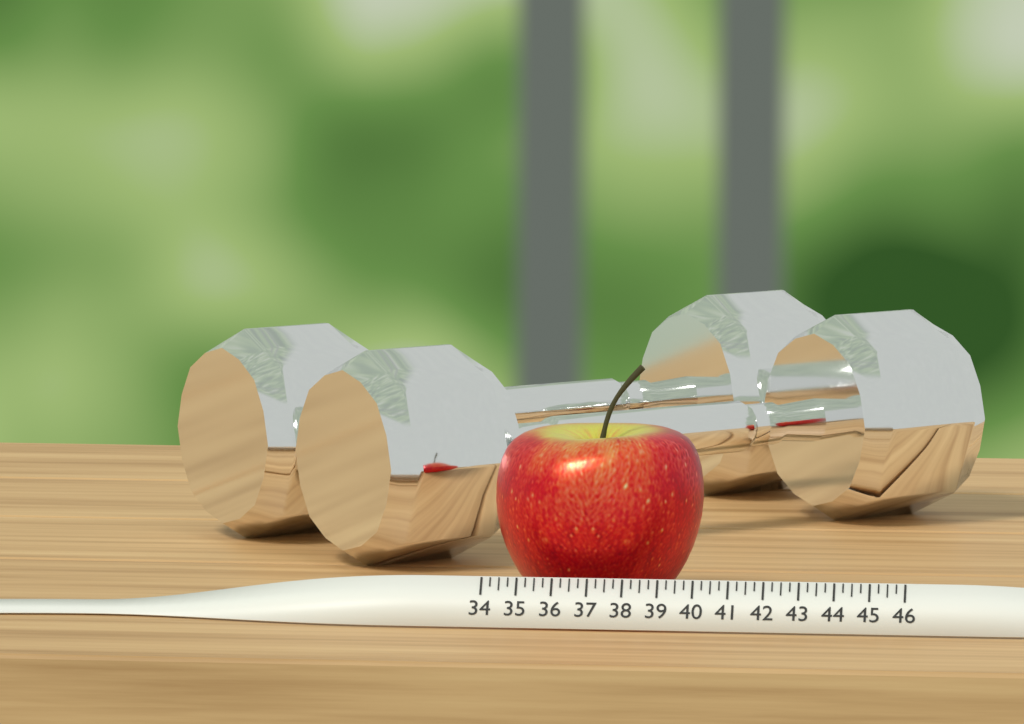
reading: 40.00 (no unit)
